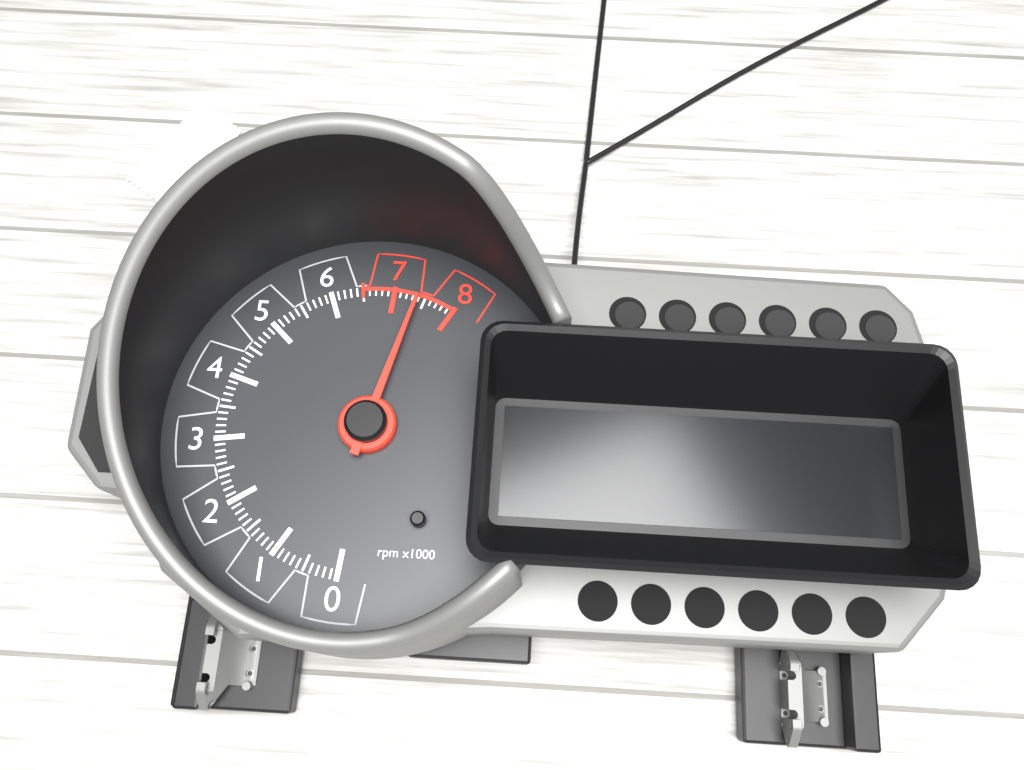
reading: 7400 rpm
